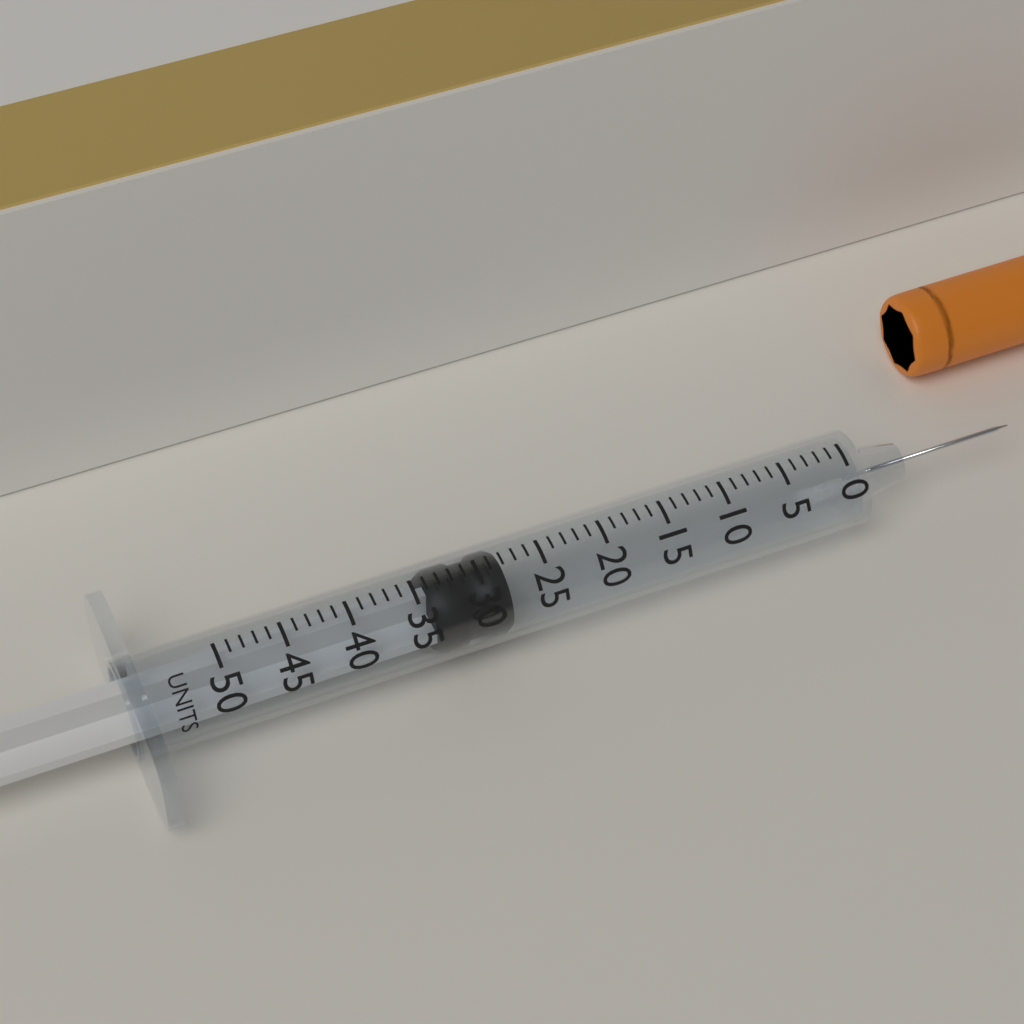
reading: 28 units
